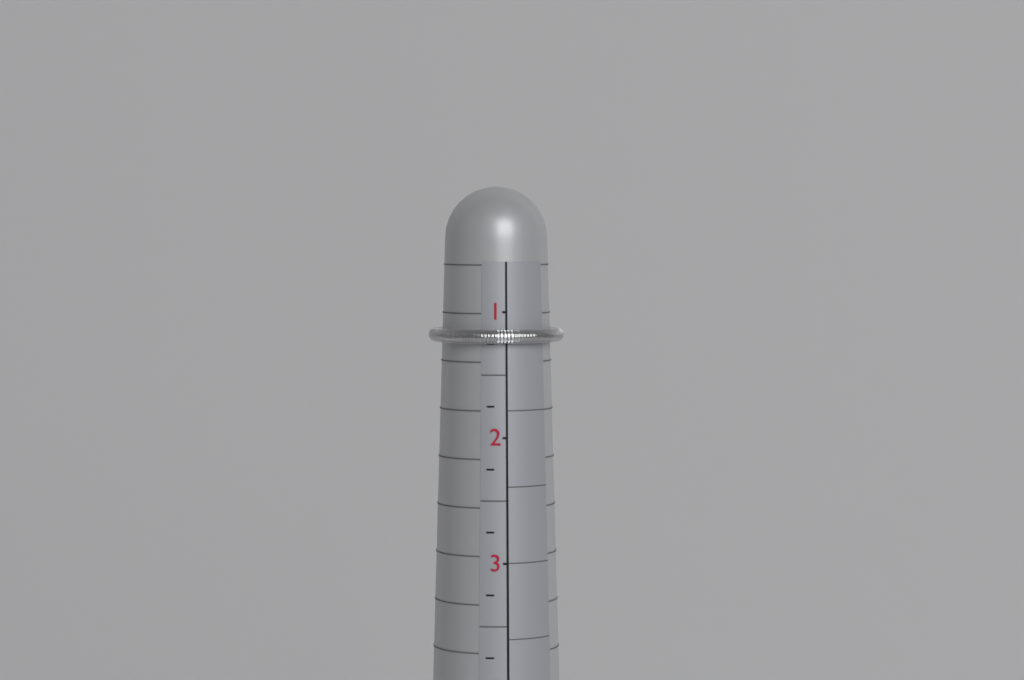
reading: 1.25 (no unit)
